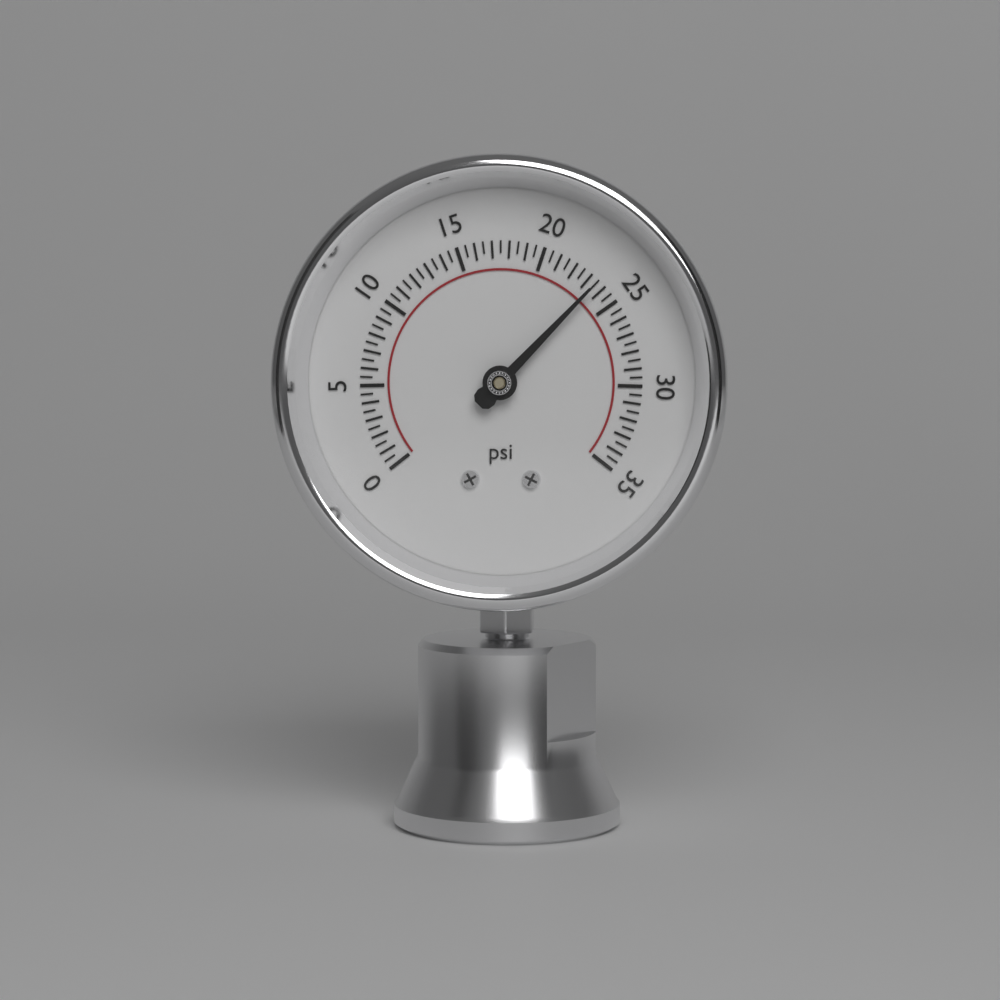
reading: 23.5 psi
